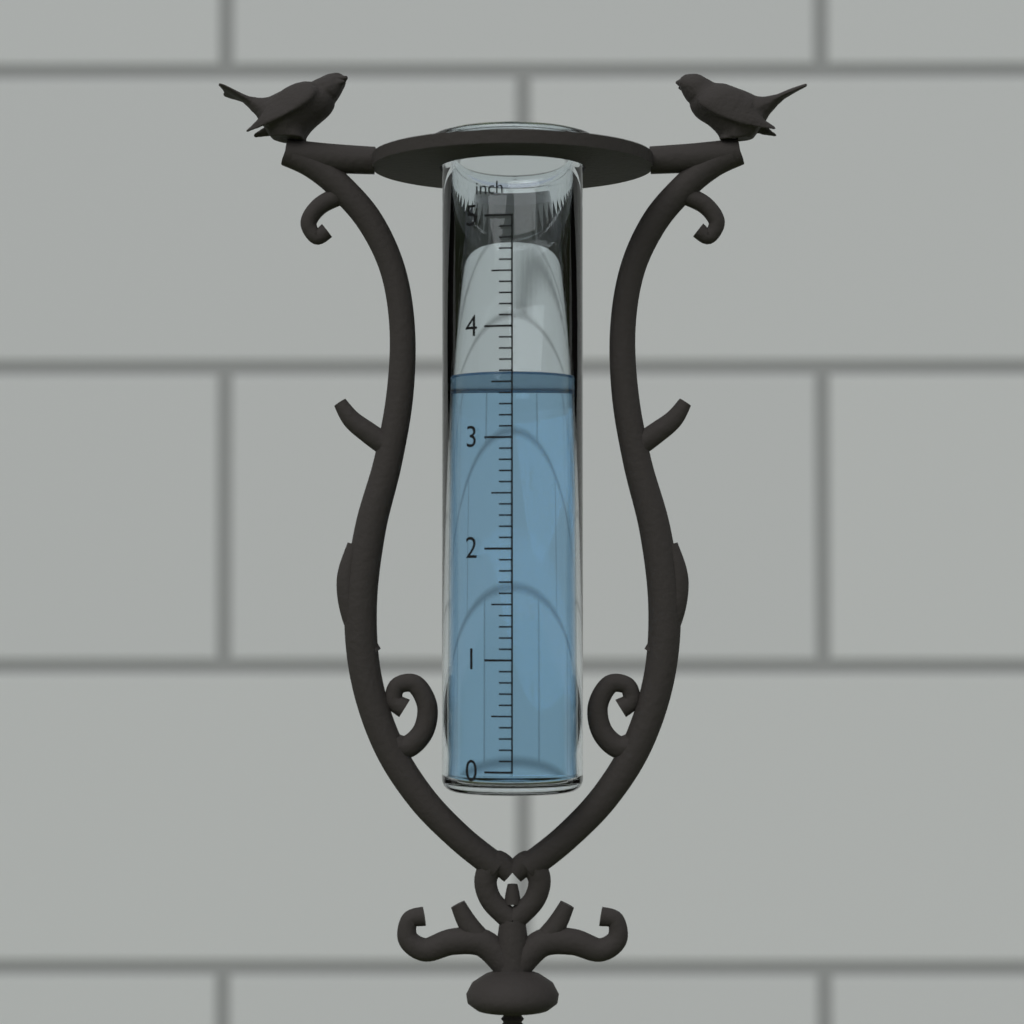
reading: 3.6 inch
